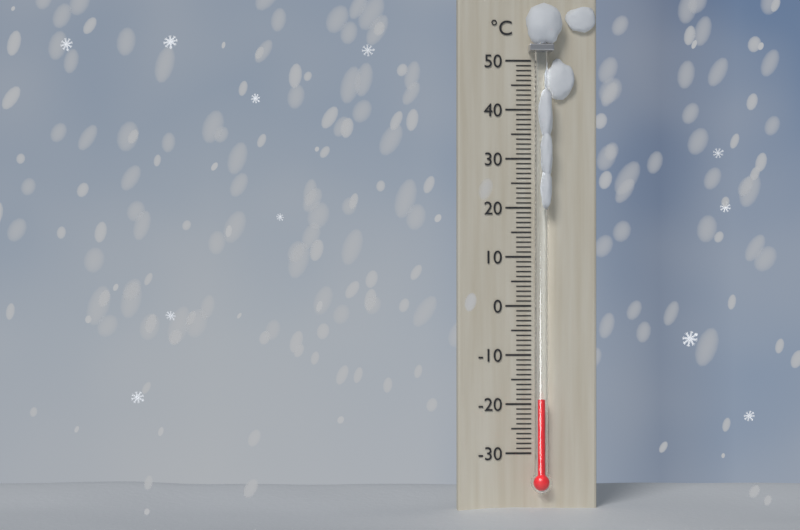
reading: -19 °C
